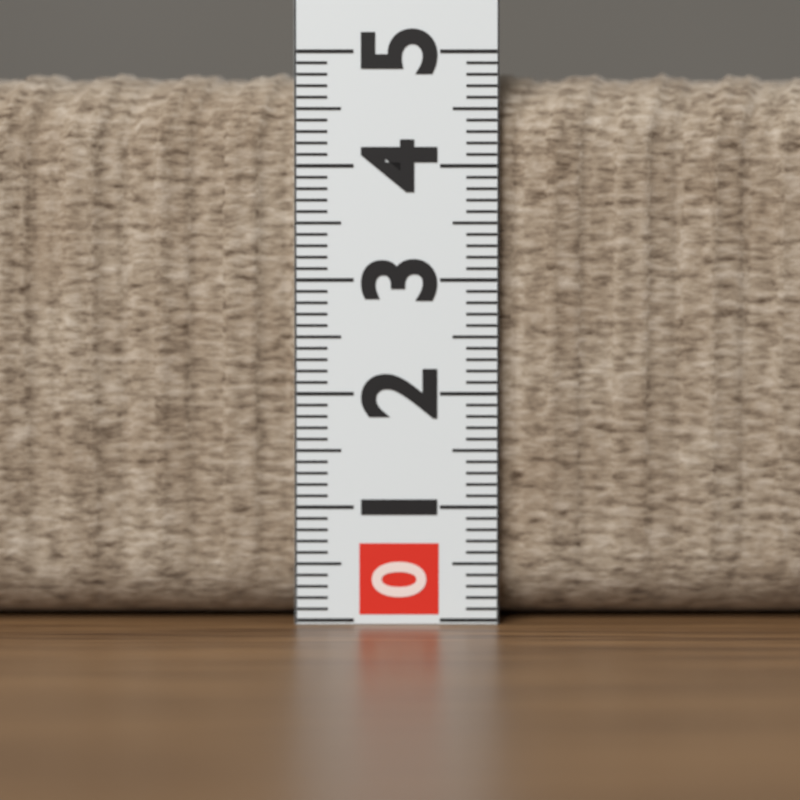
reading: 4.9 (no unit)
